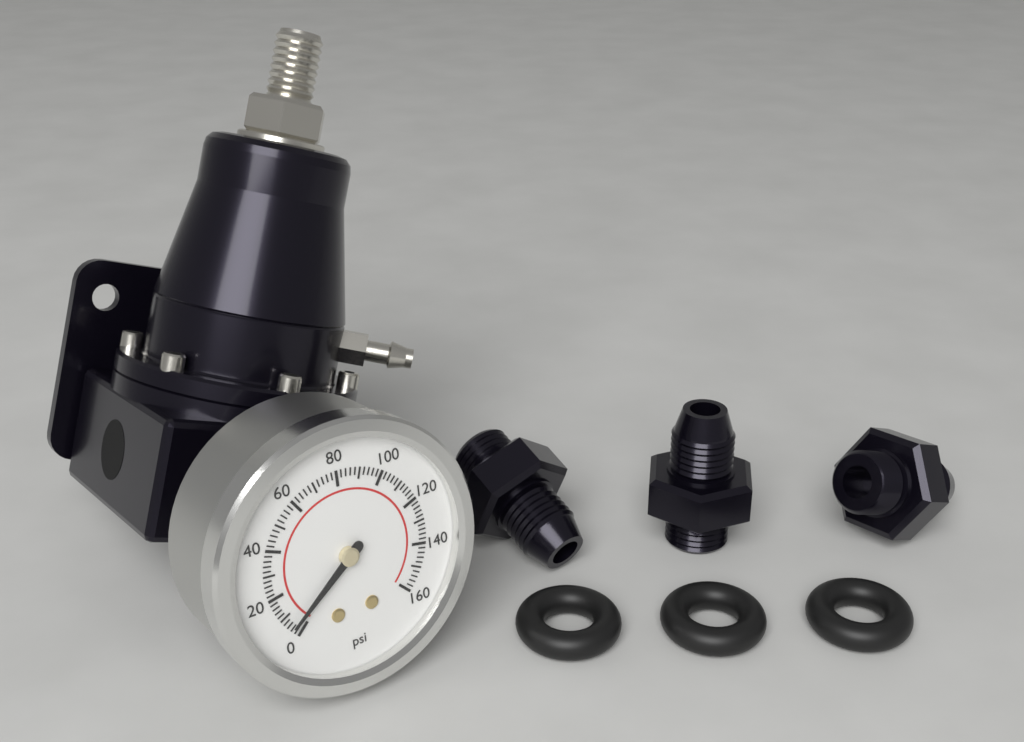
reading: 4 psi
